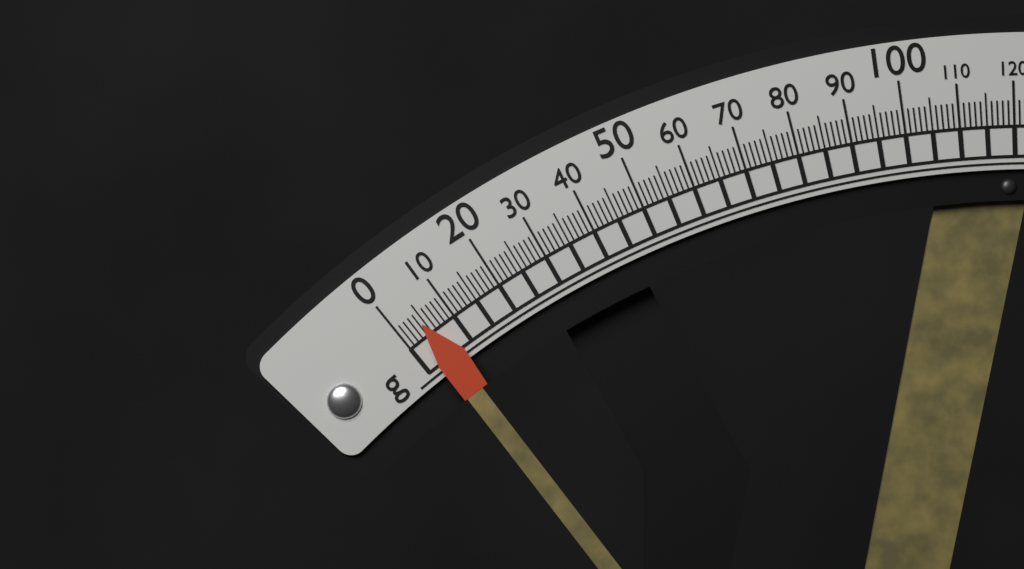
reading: 4.5 g
